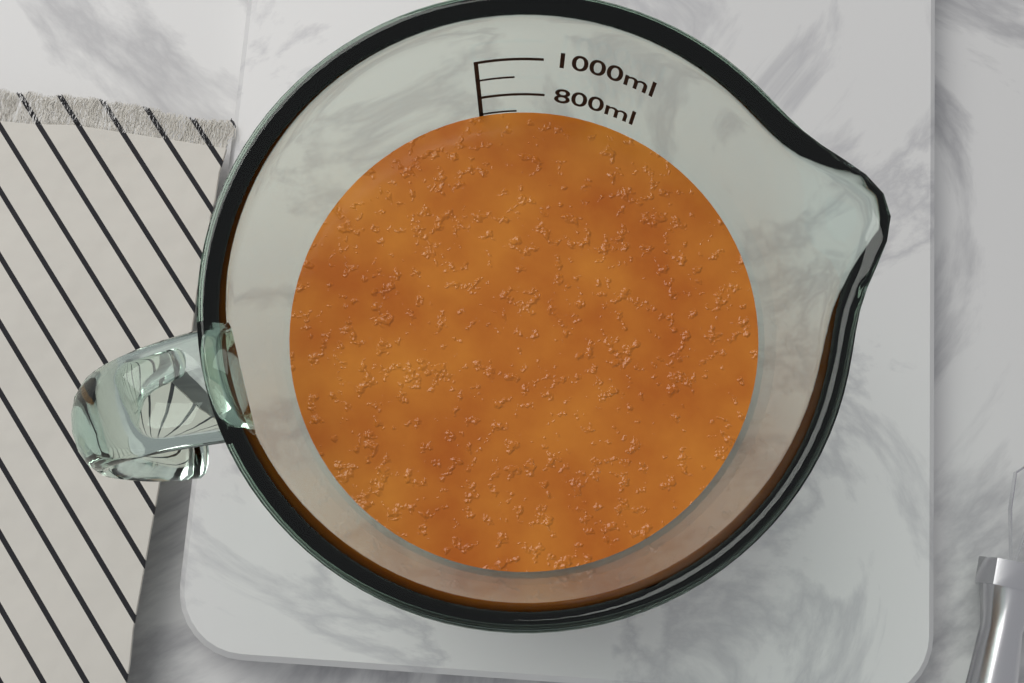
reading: 700 ml
